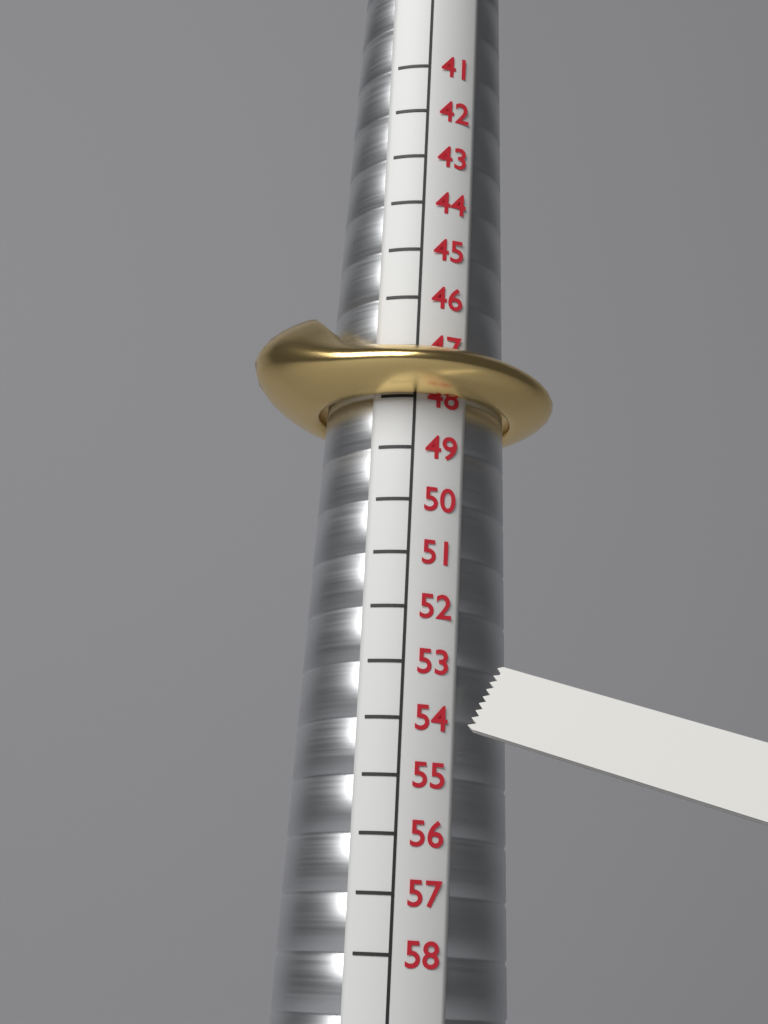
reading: 48 (no unit)
